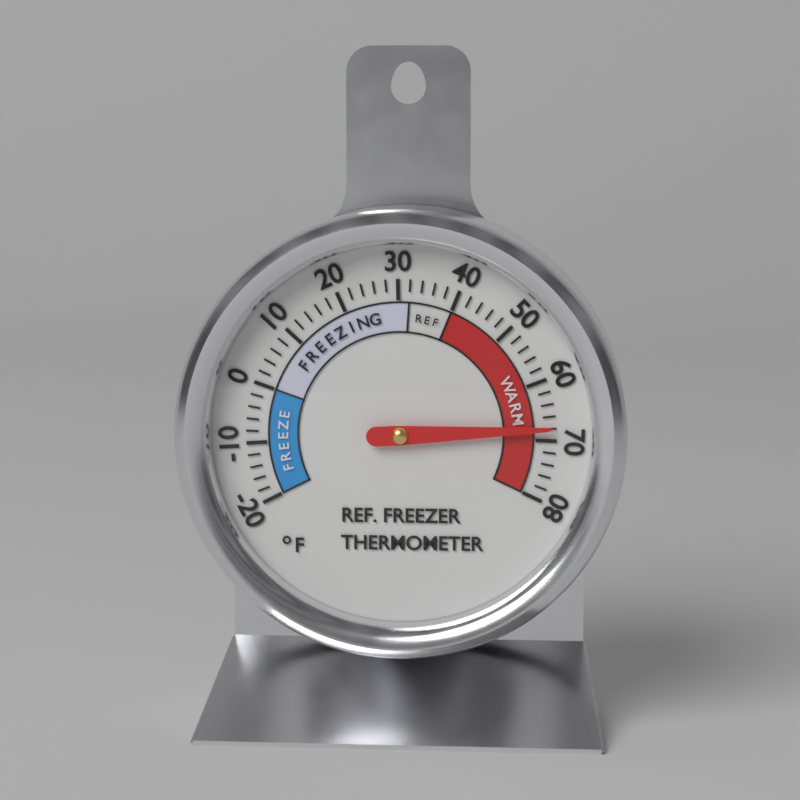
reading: 68 °F
